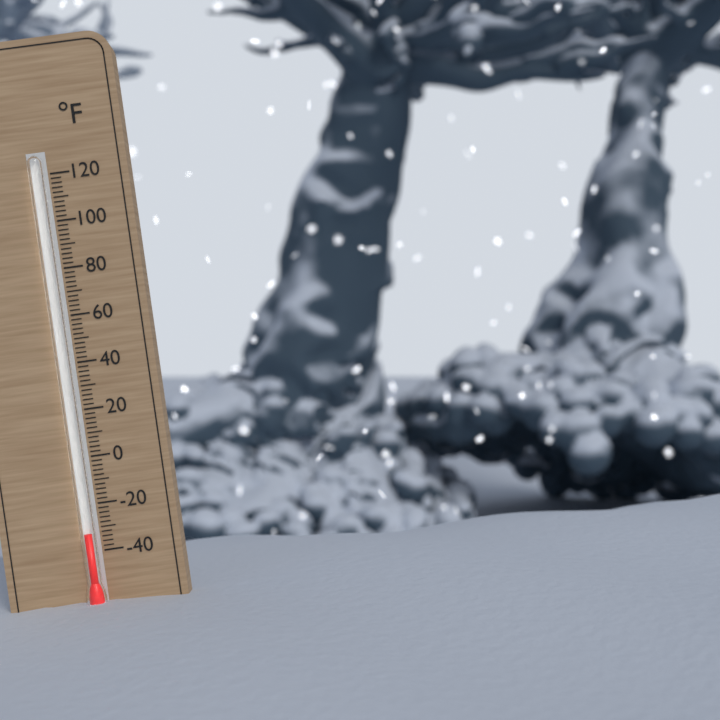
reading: -32 °F
